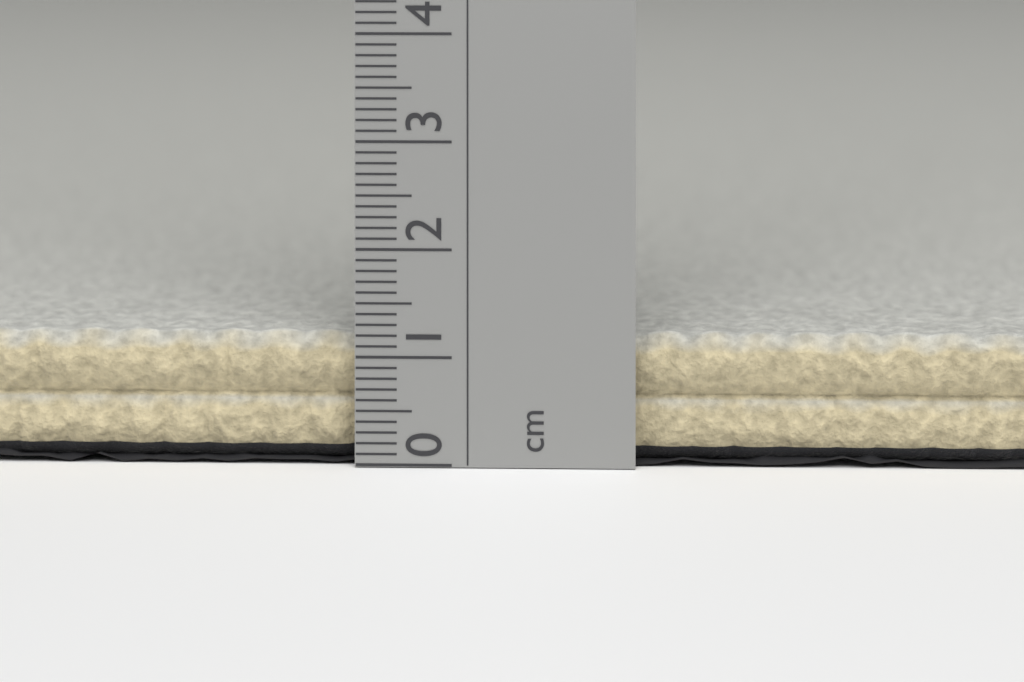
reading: 1.2 cm
